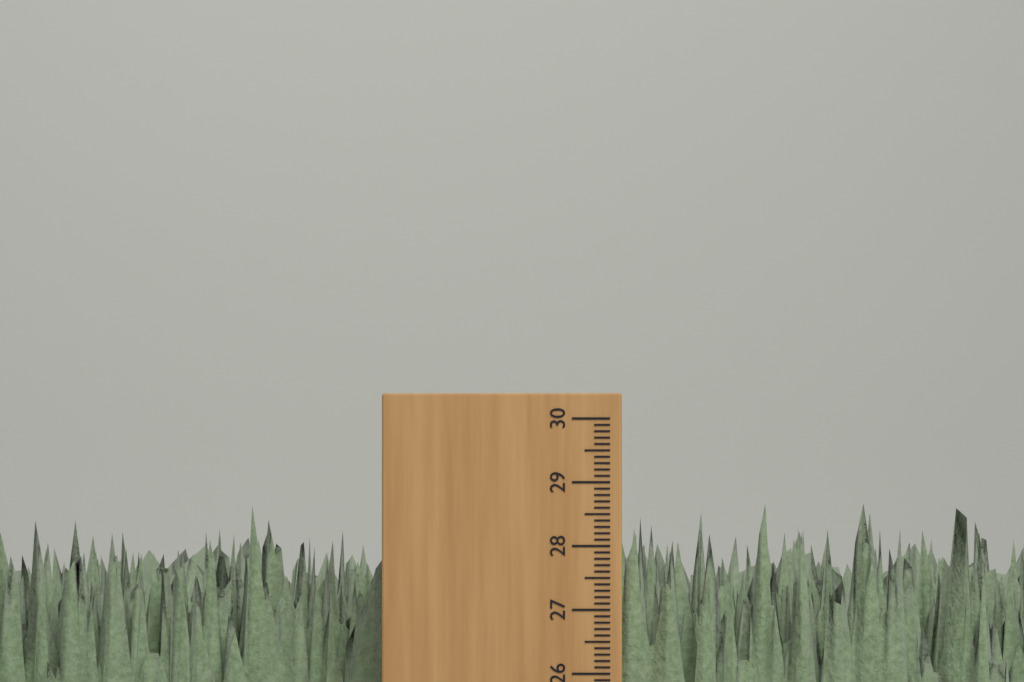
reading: 28.7 cm
